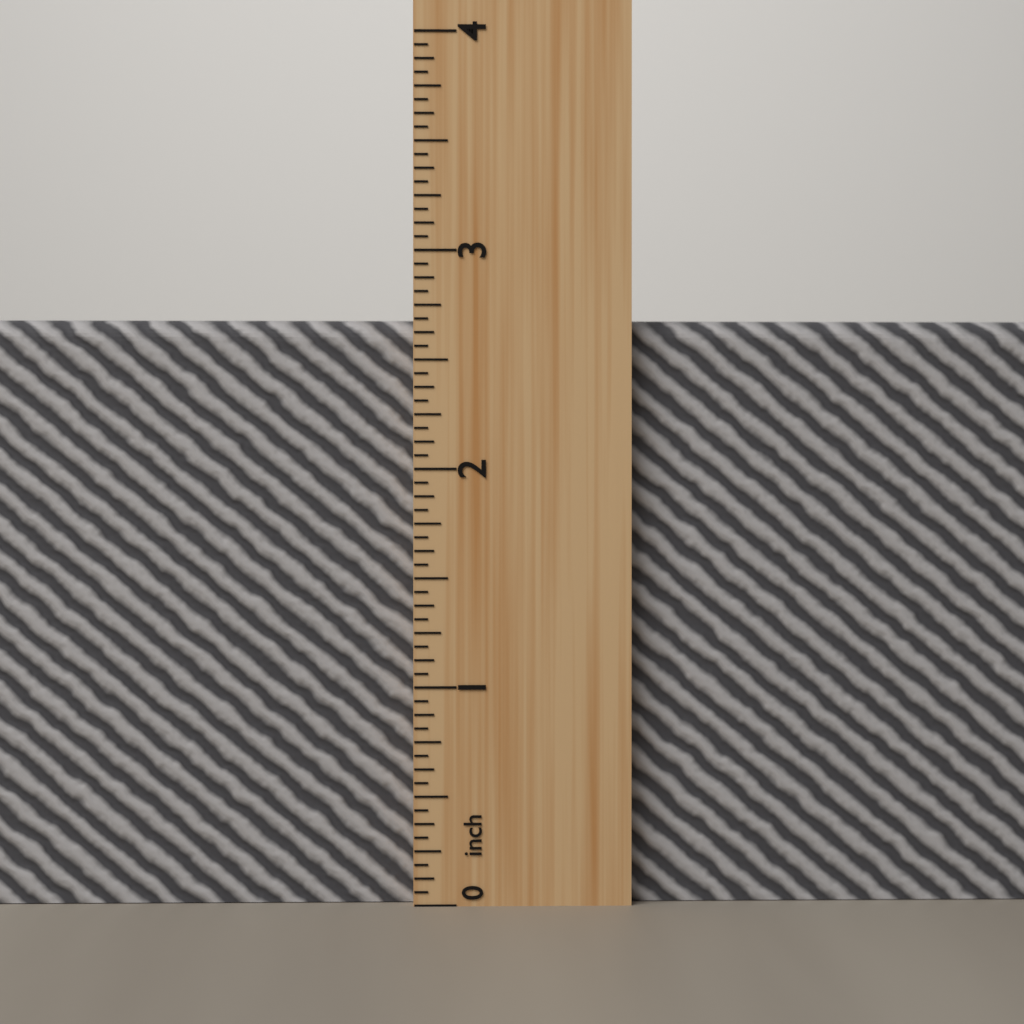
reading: 2.6875 inch
